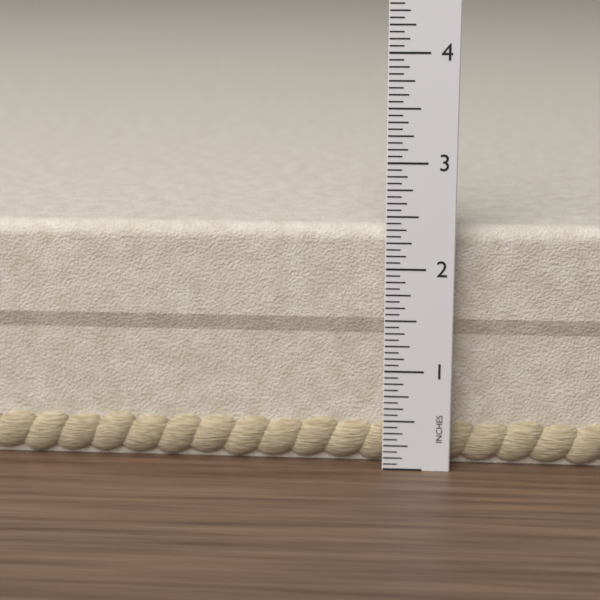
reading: 2.3750 in
